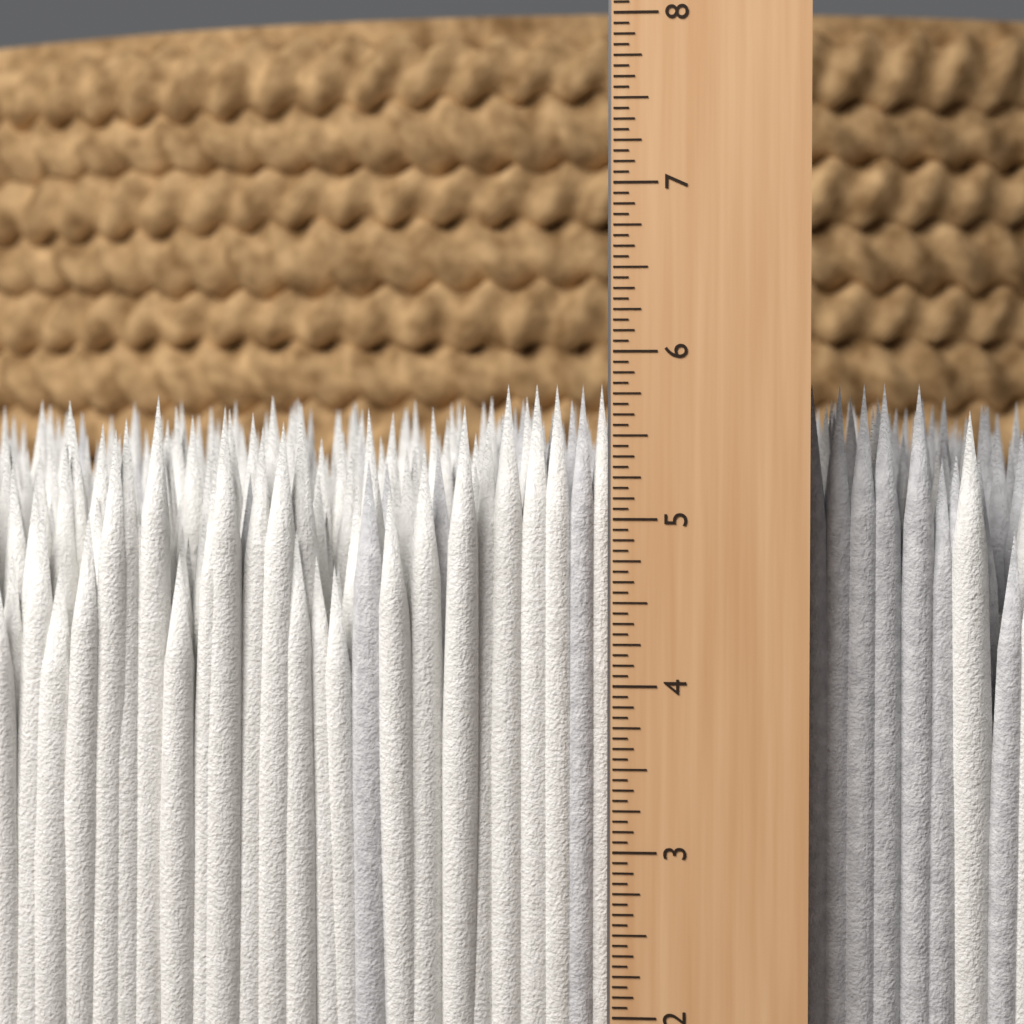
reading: 5.8125 in
